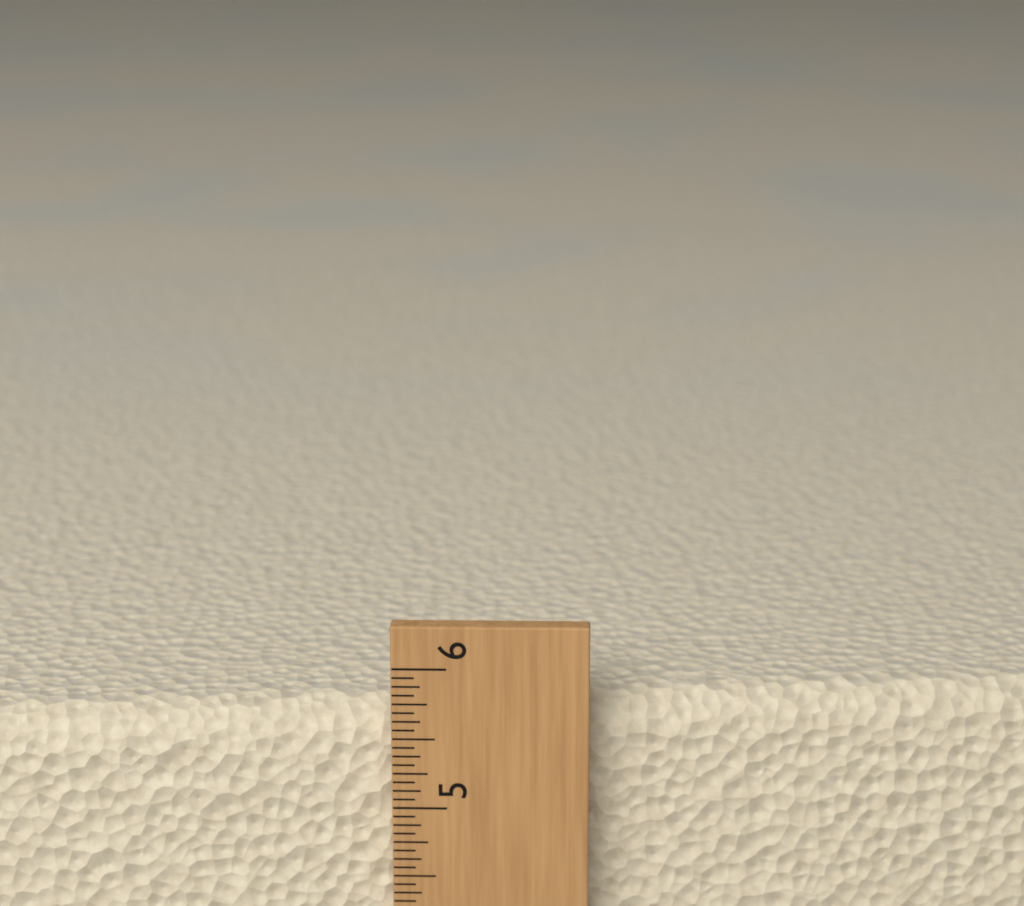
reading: 5.6875 (no unit)
